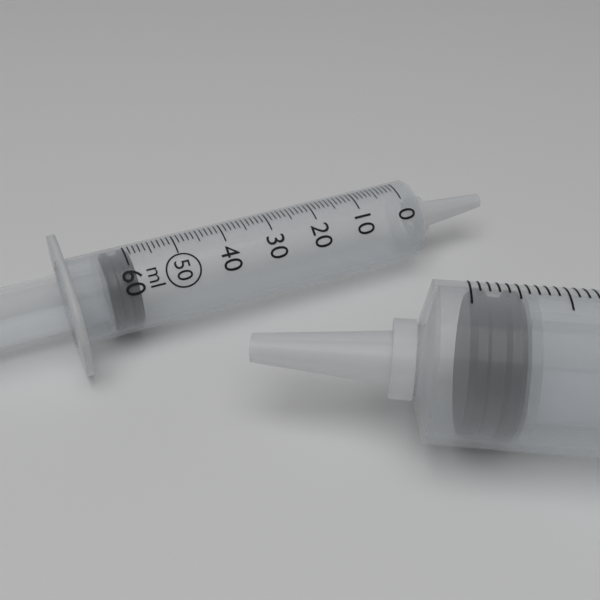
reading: 59 ml
